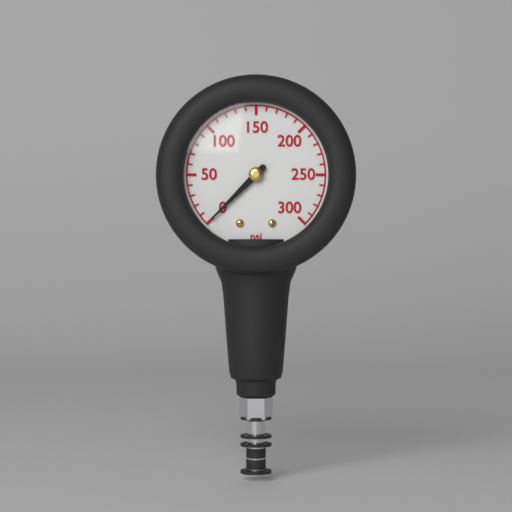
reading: 0 psi
